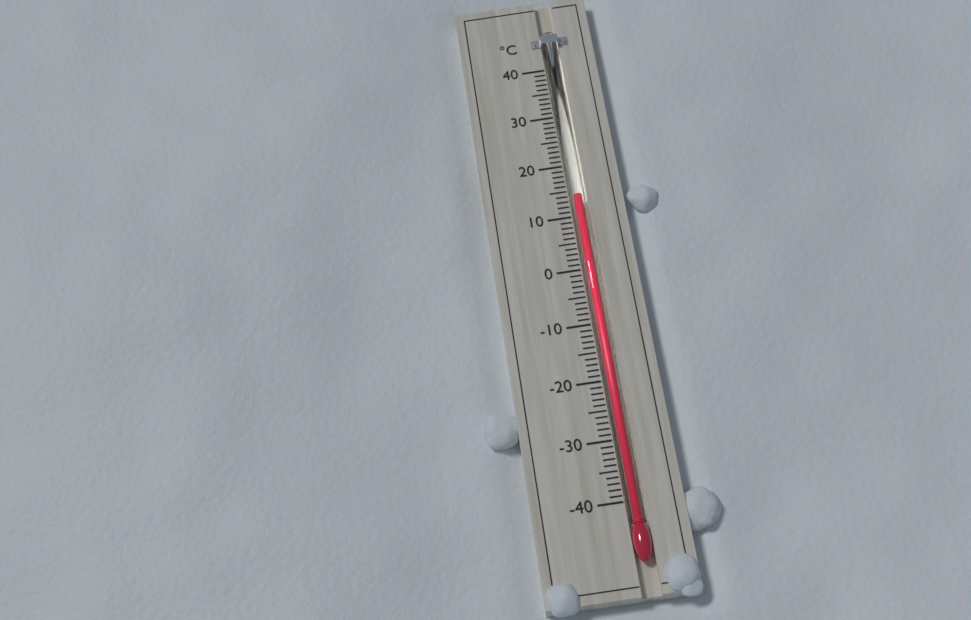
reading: 14 °C
